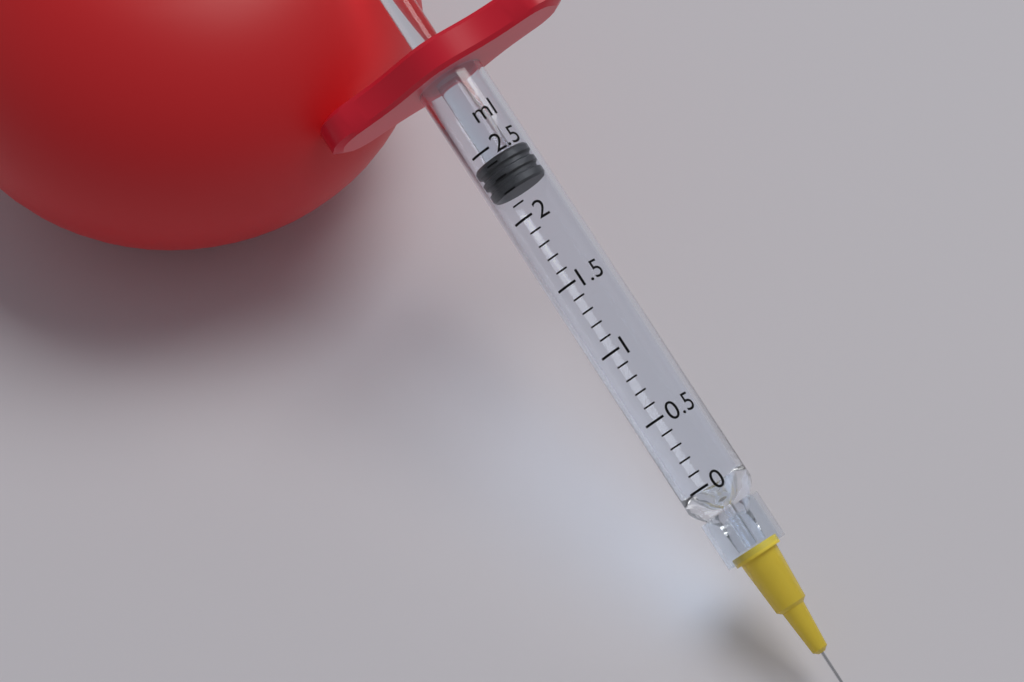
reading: 2.2 ml
